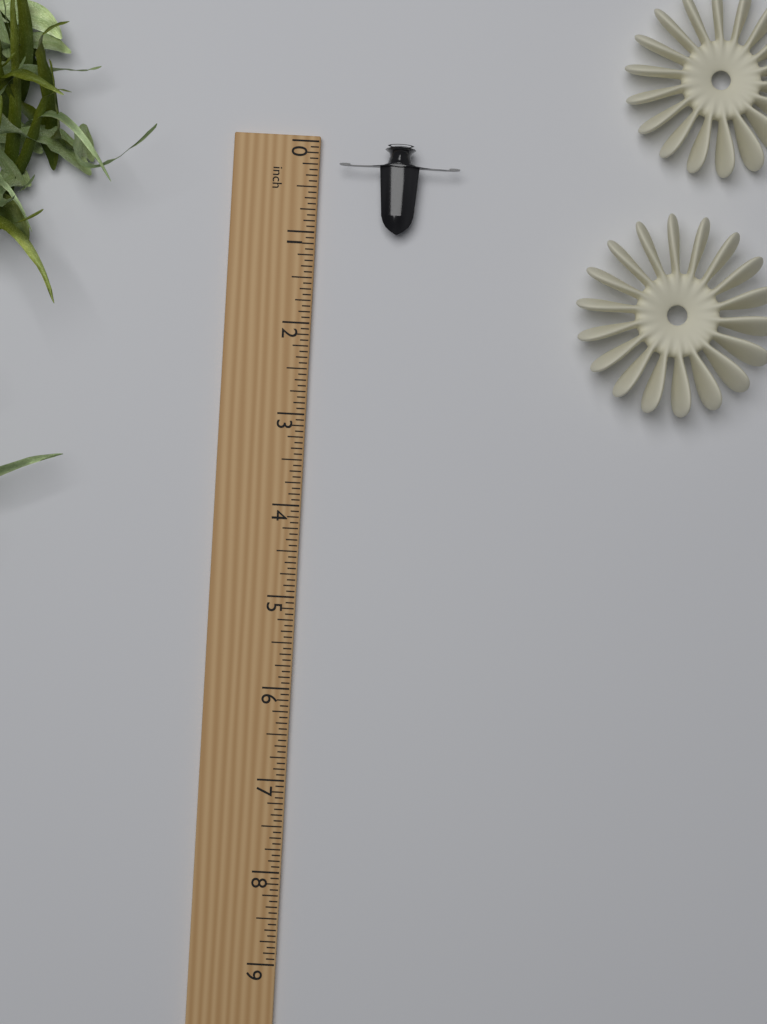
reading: 1.0000 inch
